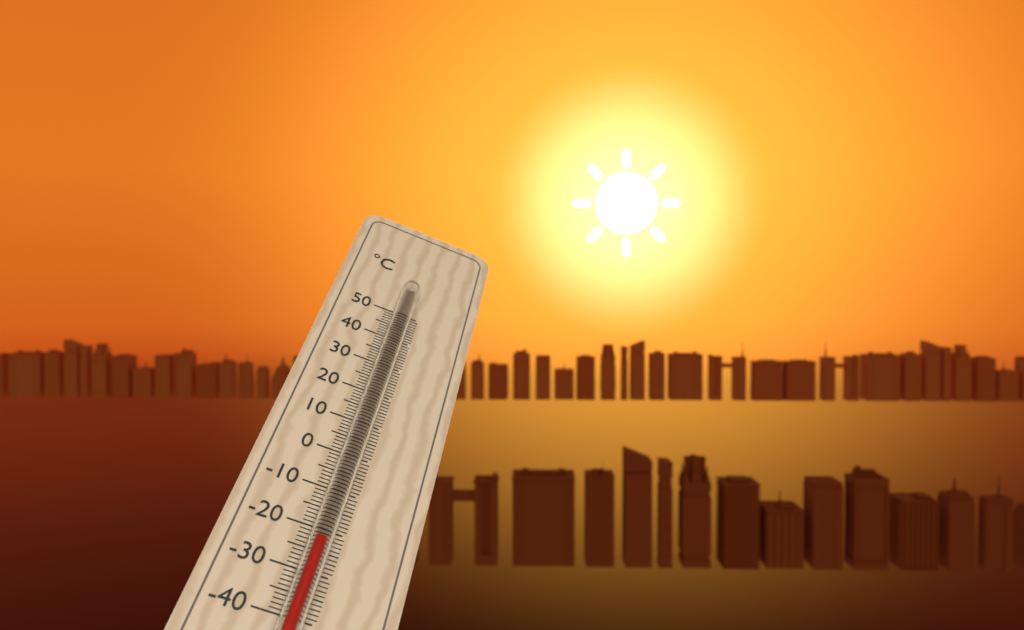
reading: -24 °C
